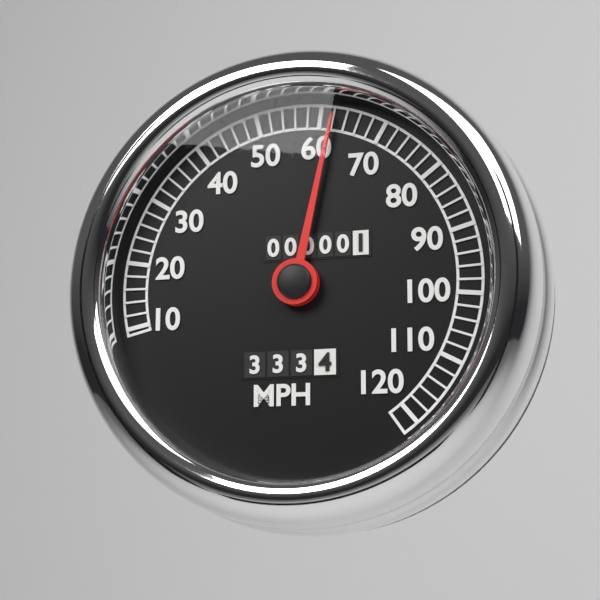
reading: 62 MPH
